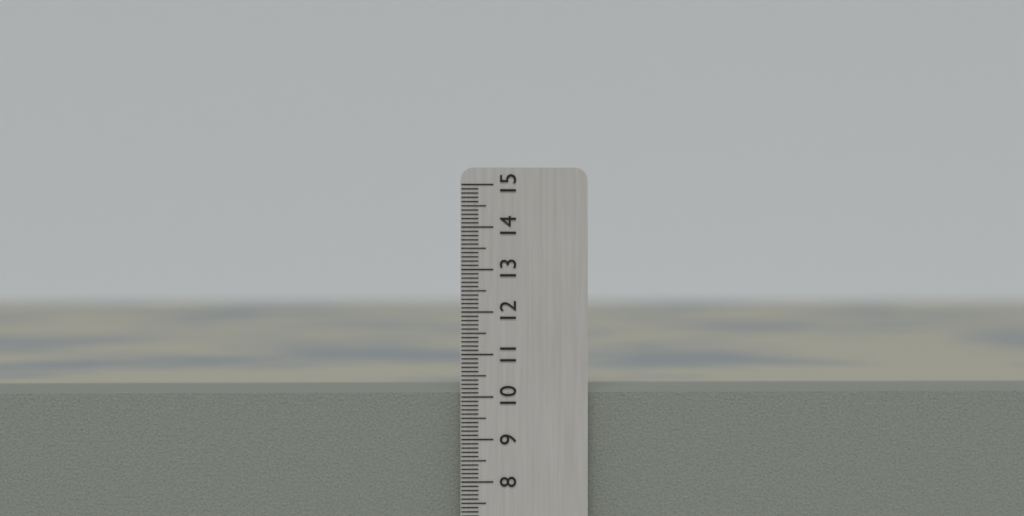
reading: 10.1 cm
